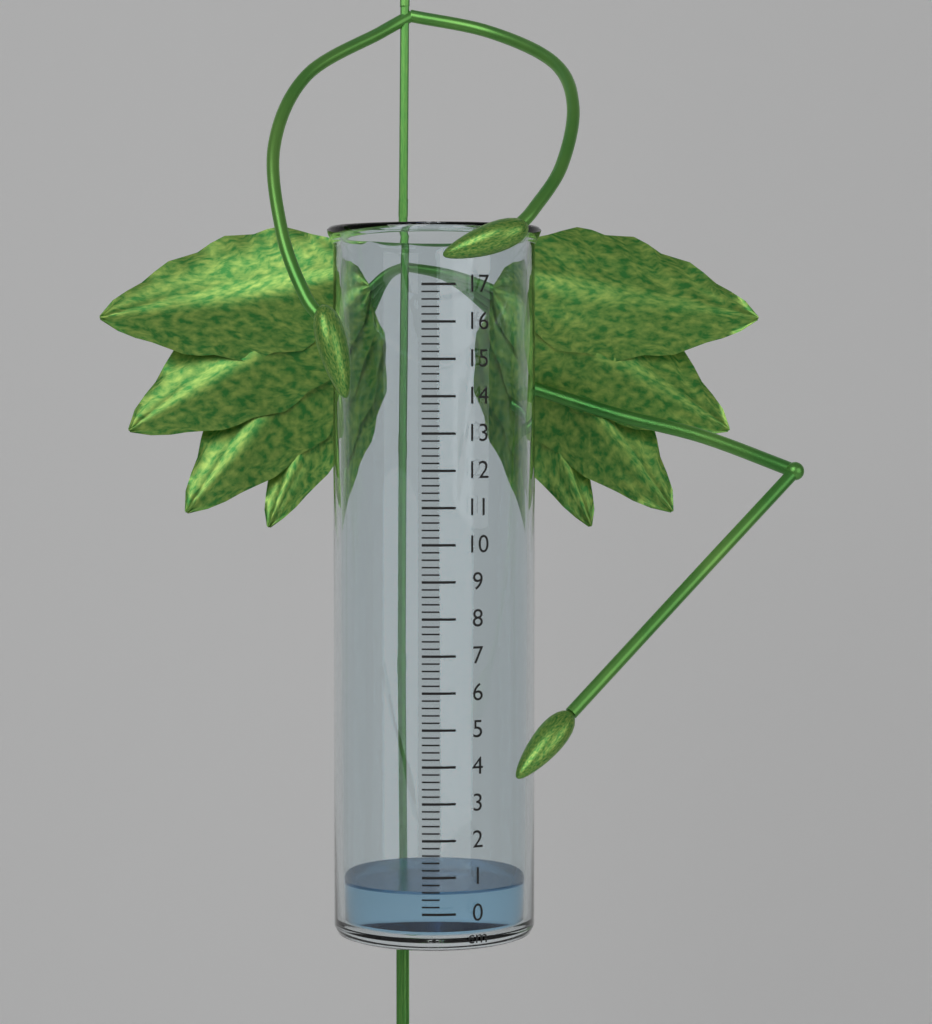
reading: 0.6 cm
